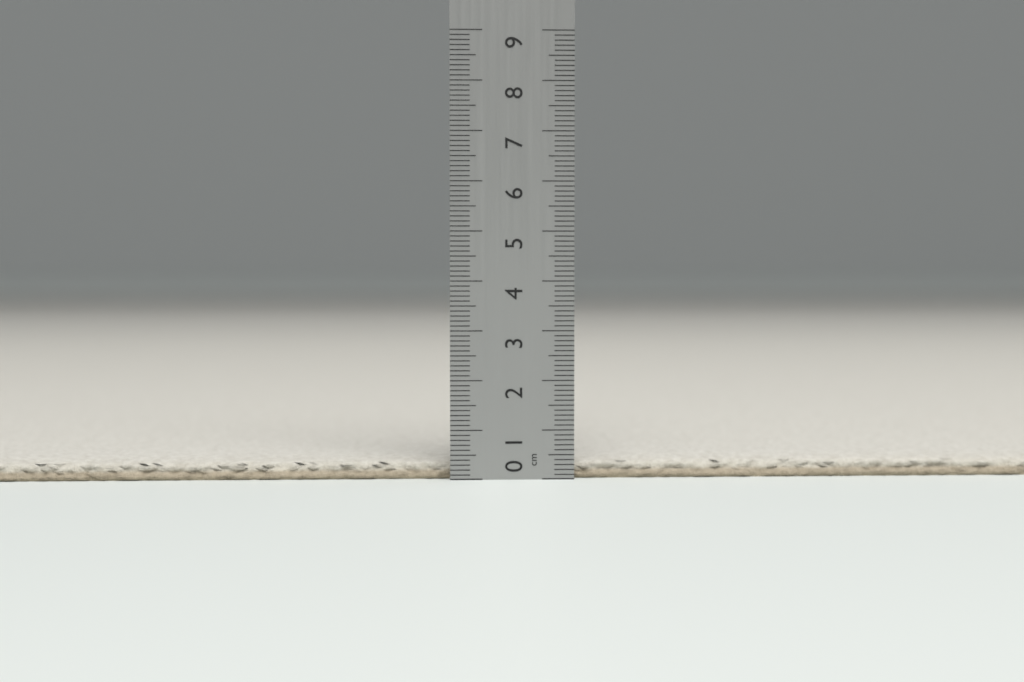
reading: 0.4 cm
